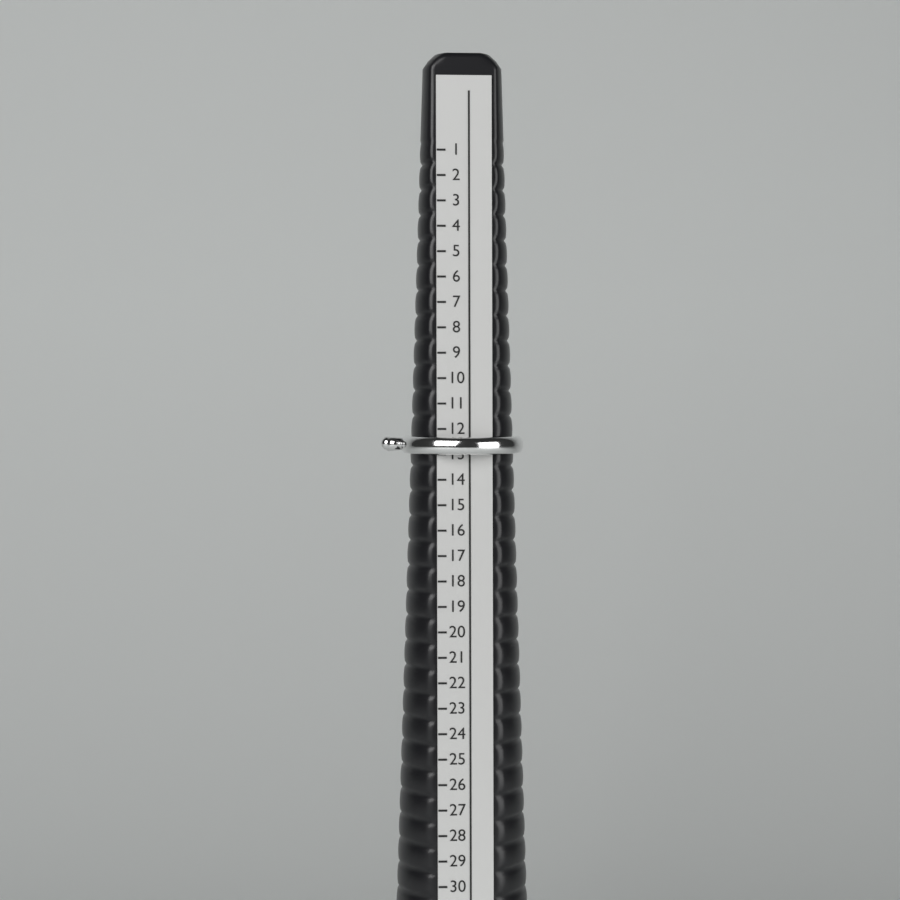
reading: 13 (no unit)
